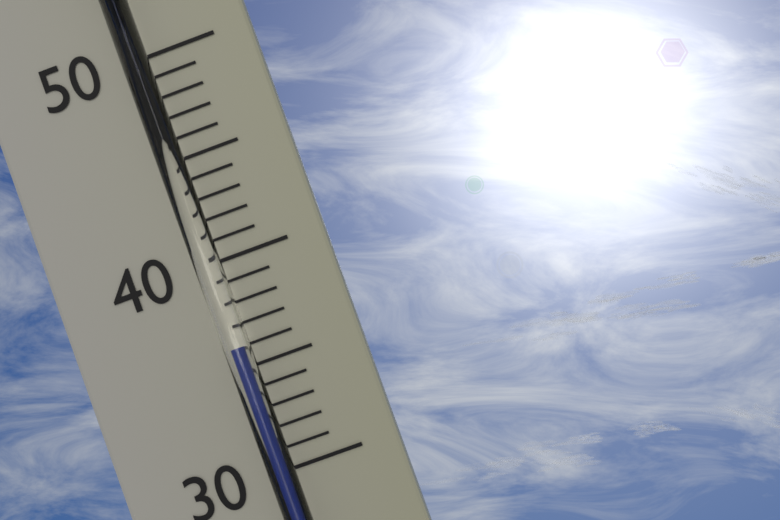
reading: 36 (no unit)
